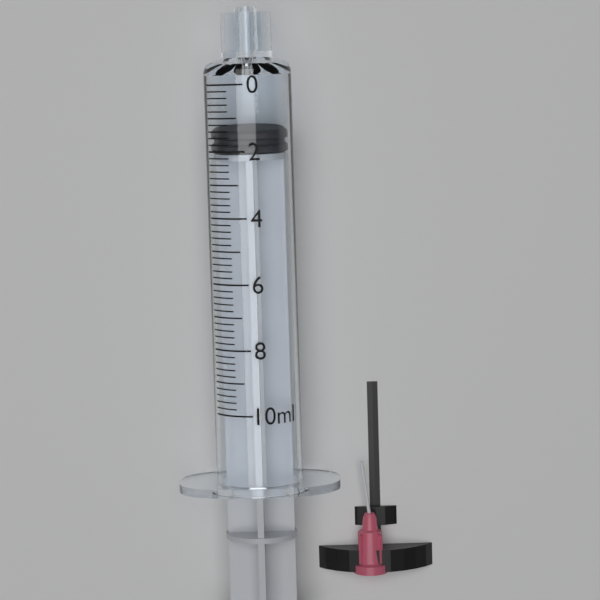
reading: 1.4 ml
